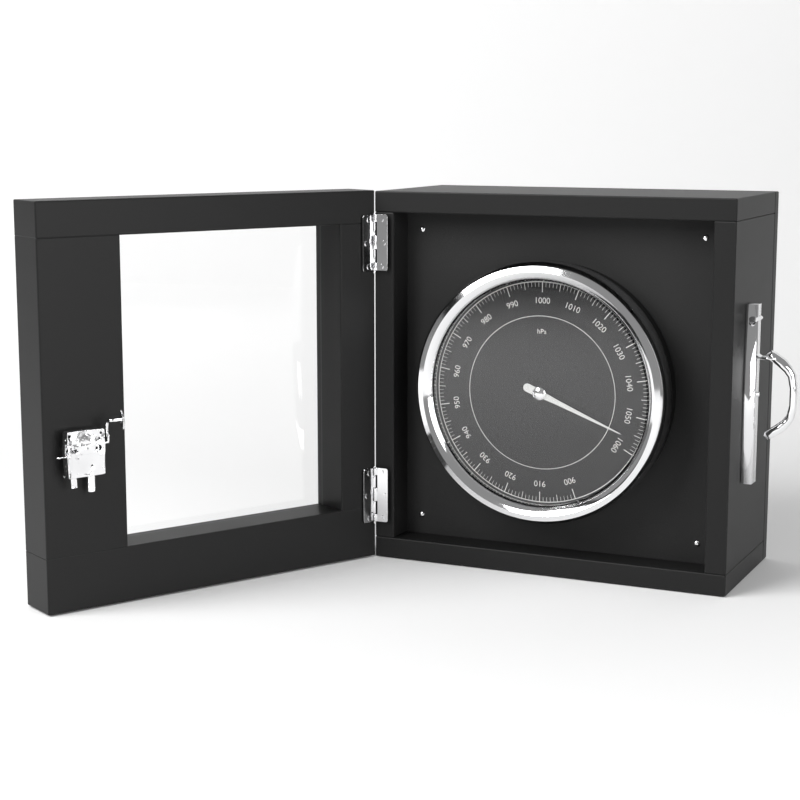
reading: 1056 hPa
